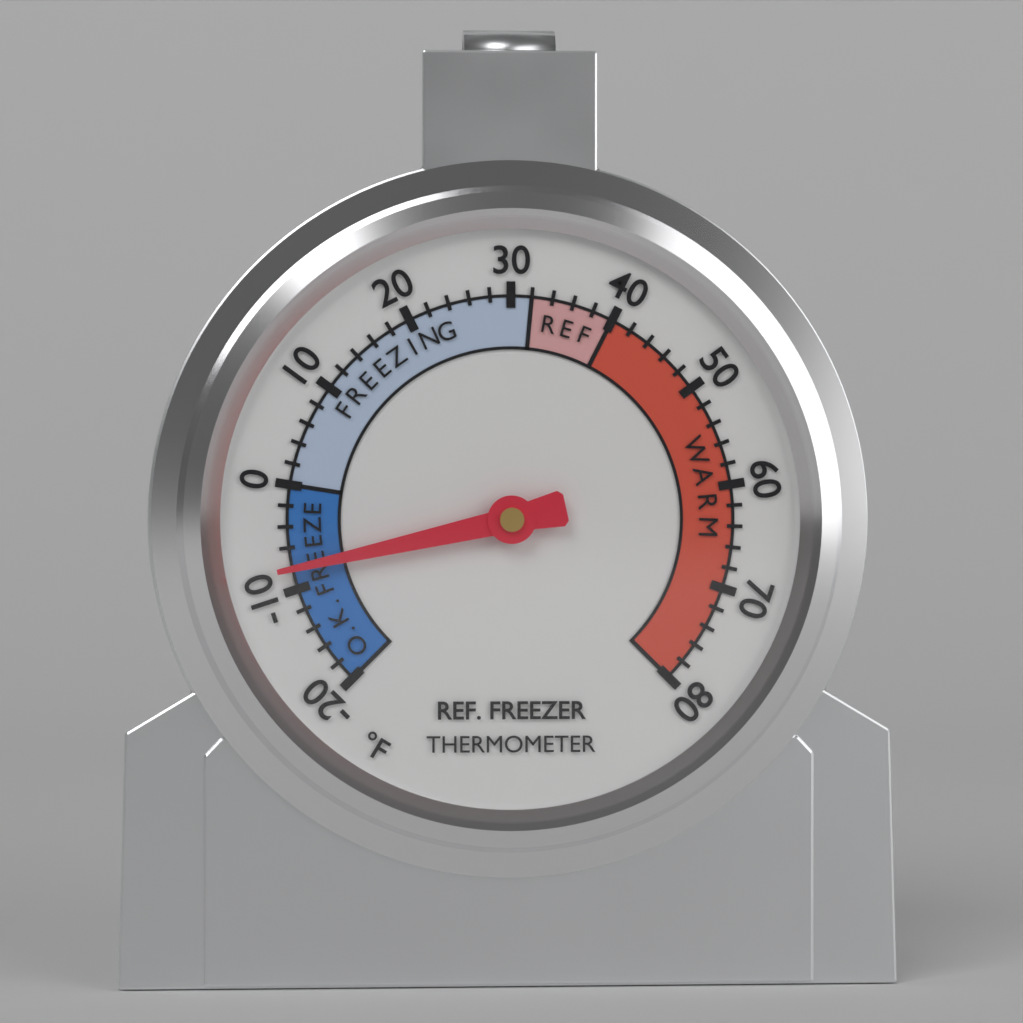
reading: -8 °F
